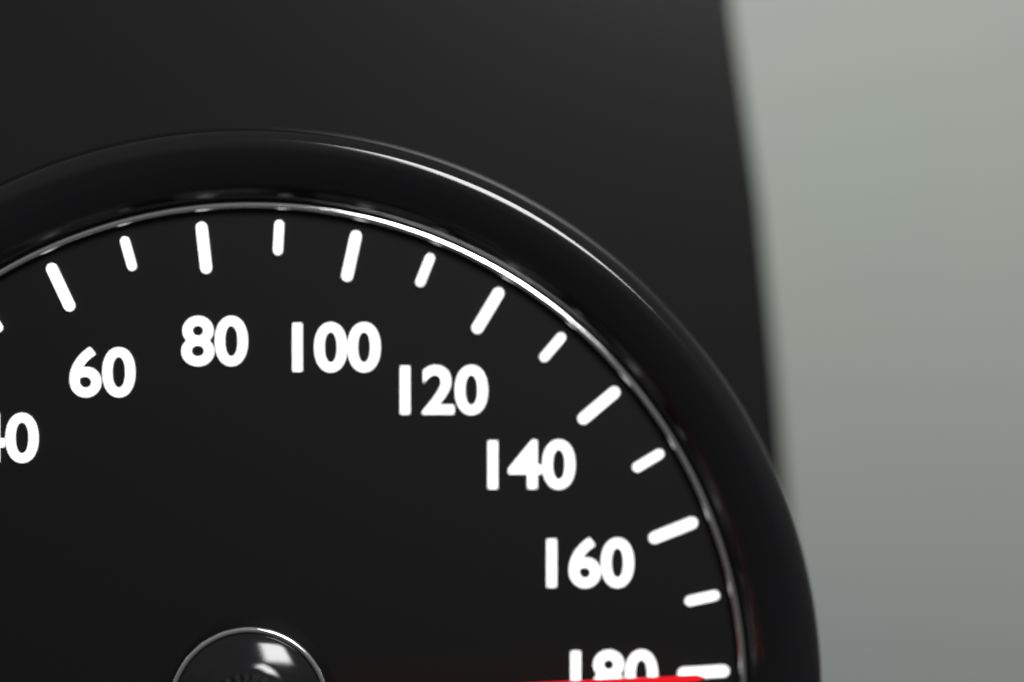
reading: 180 km/h
